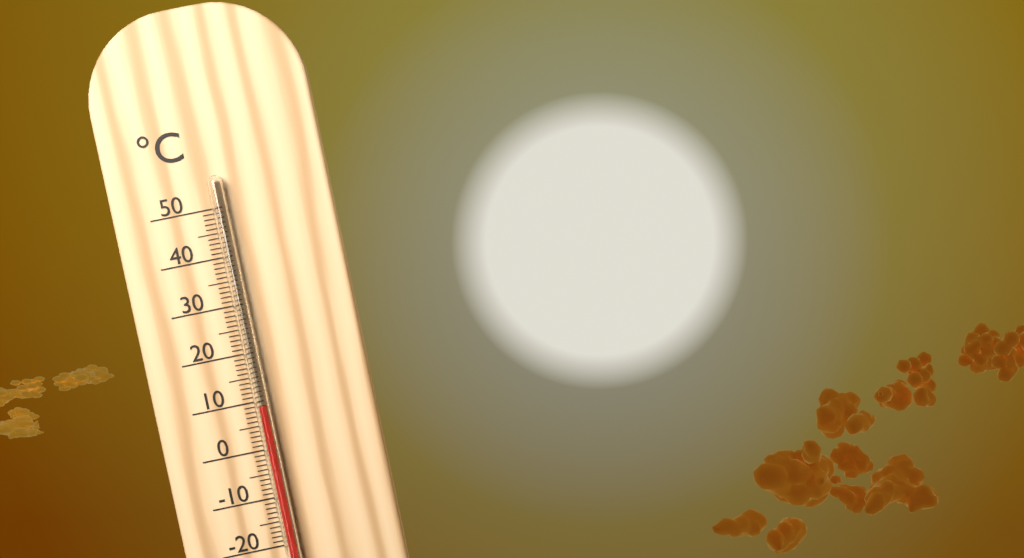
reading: 9 °C
